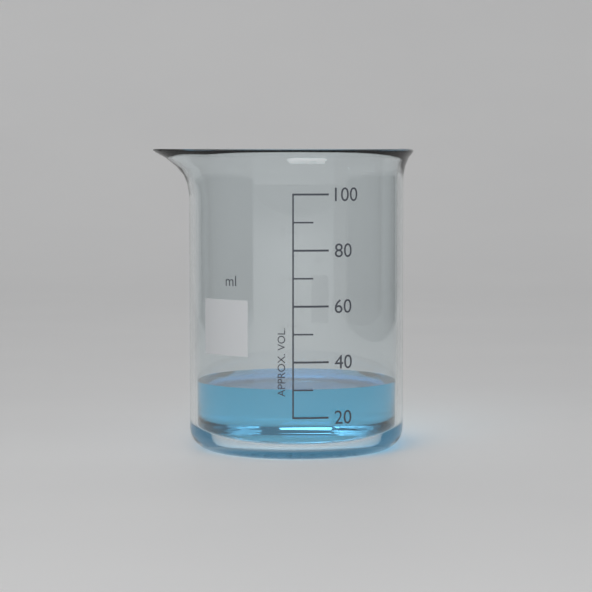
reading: 30 ml
